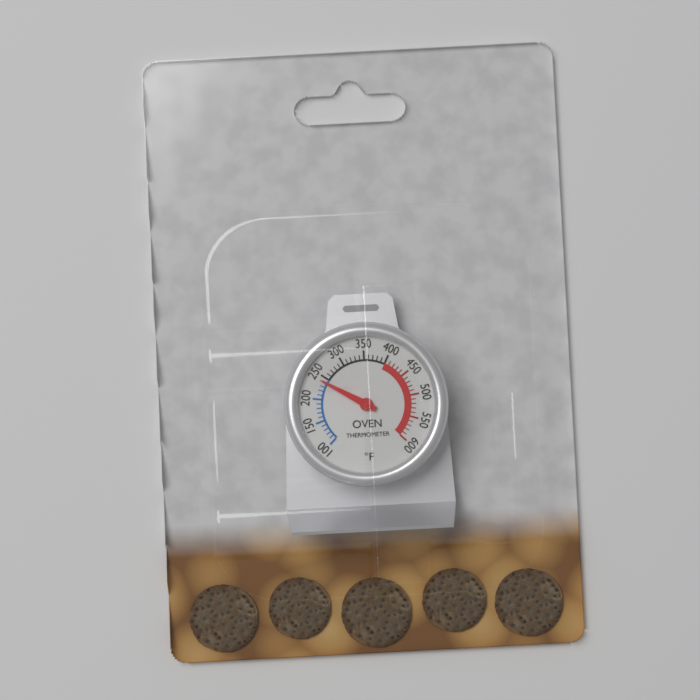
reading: 240 °F
